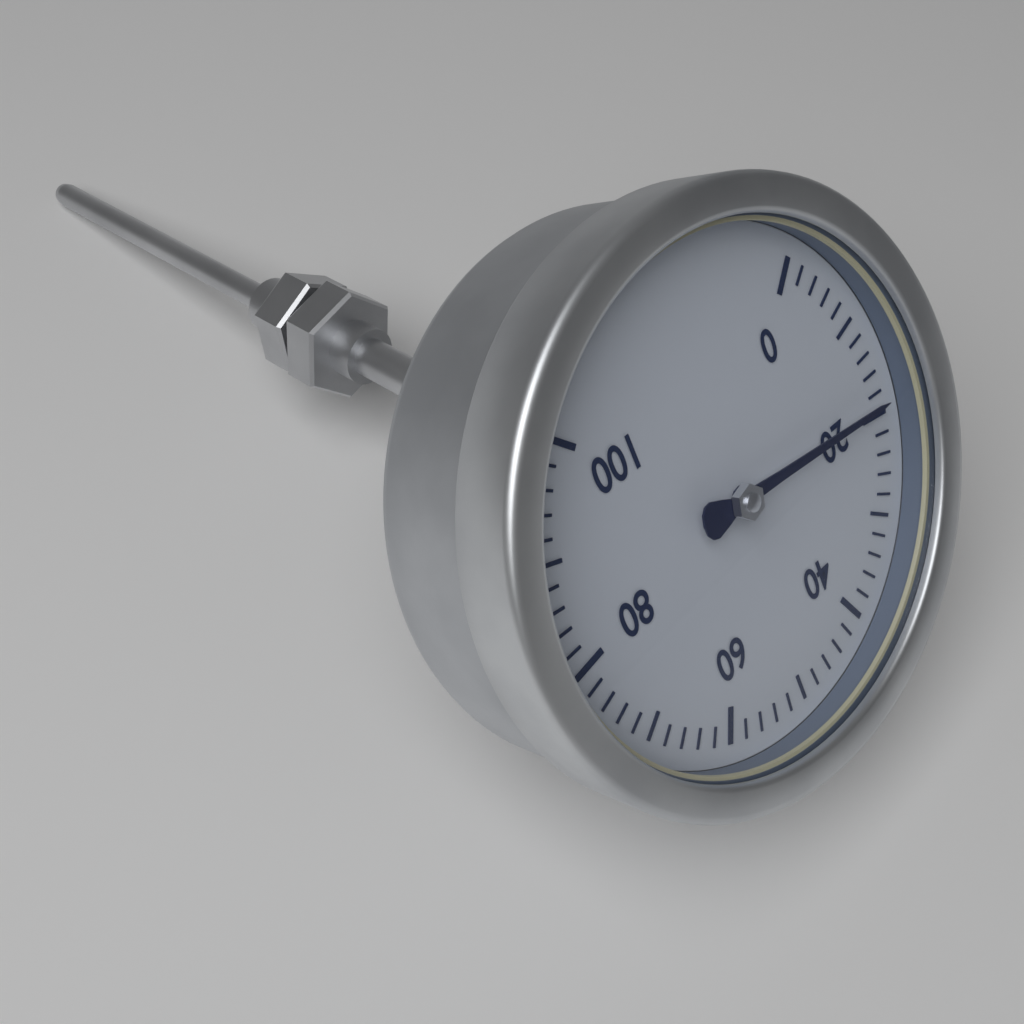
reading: 19 (no unit)
